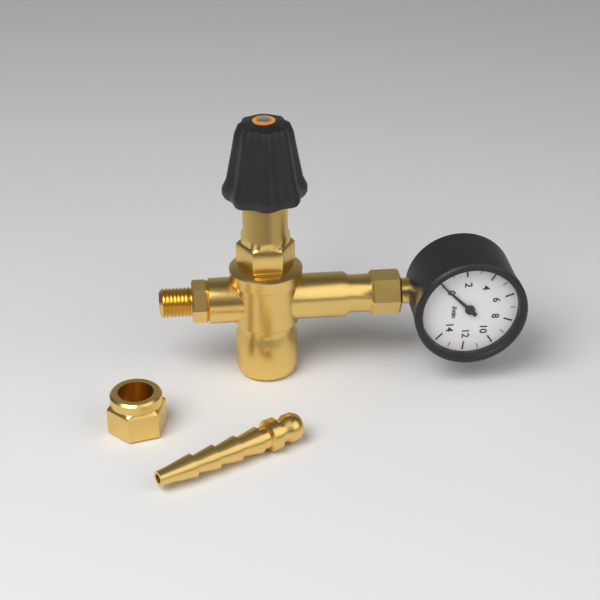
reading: 0 l/min
